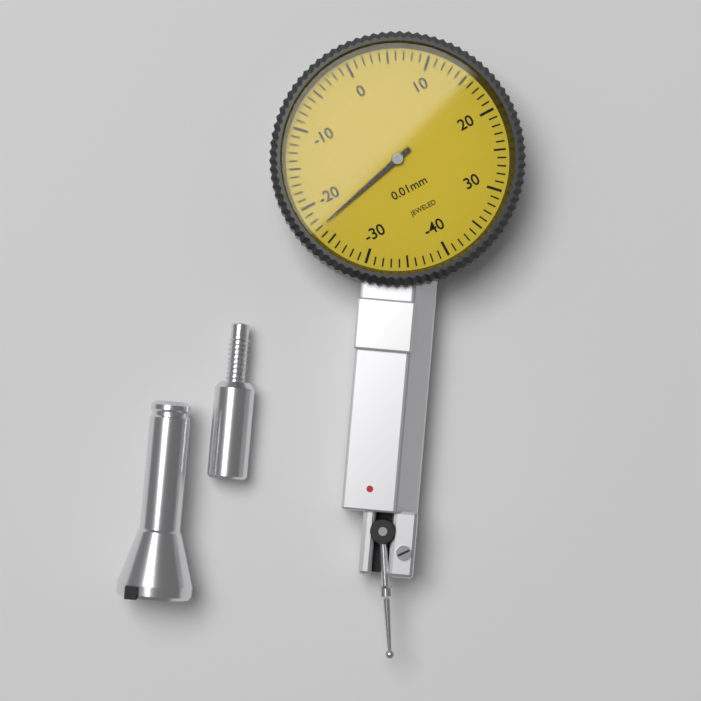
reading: -23 0.01mm
